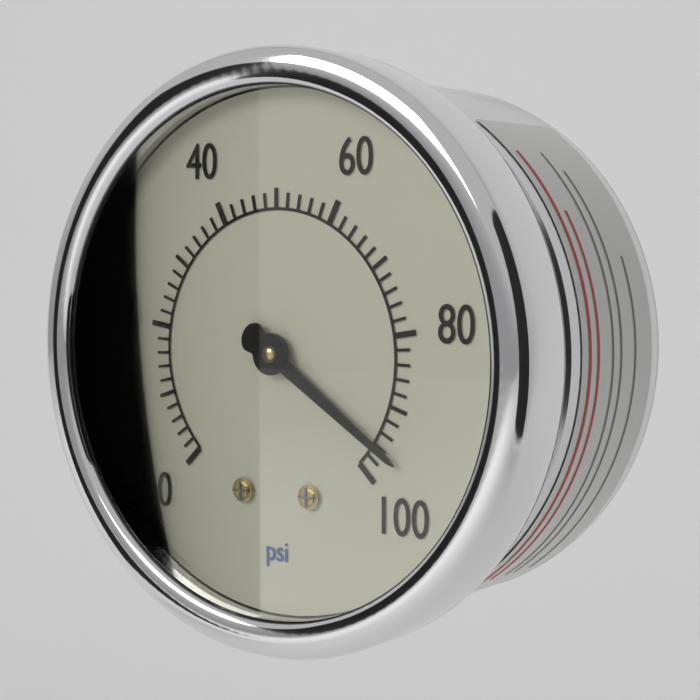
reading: 96 psi
